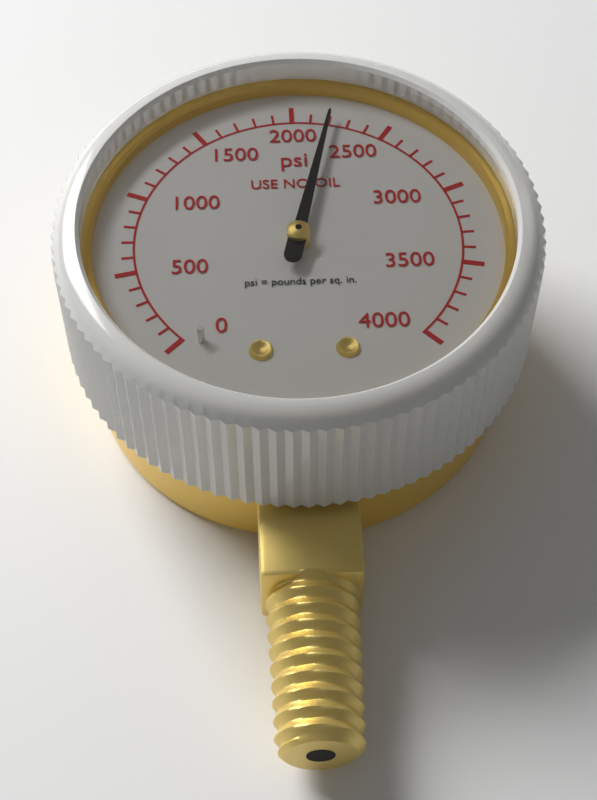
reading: 2200 psi
